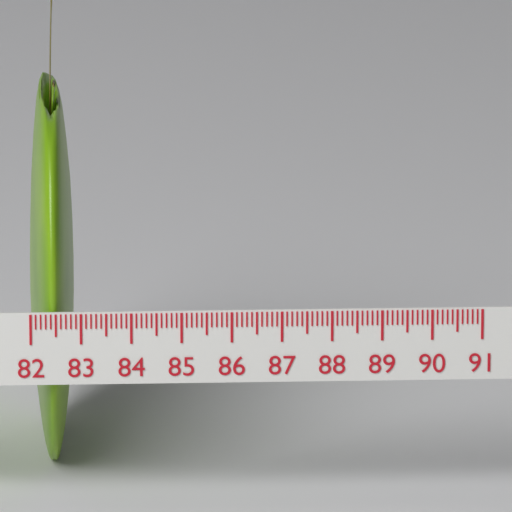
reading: 82.9 (no unit)
